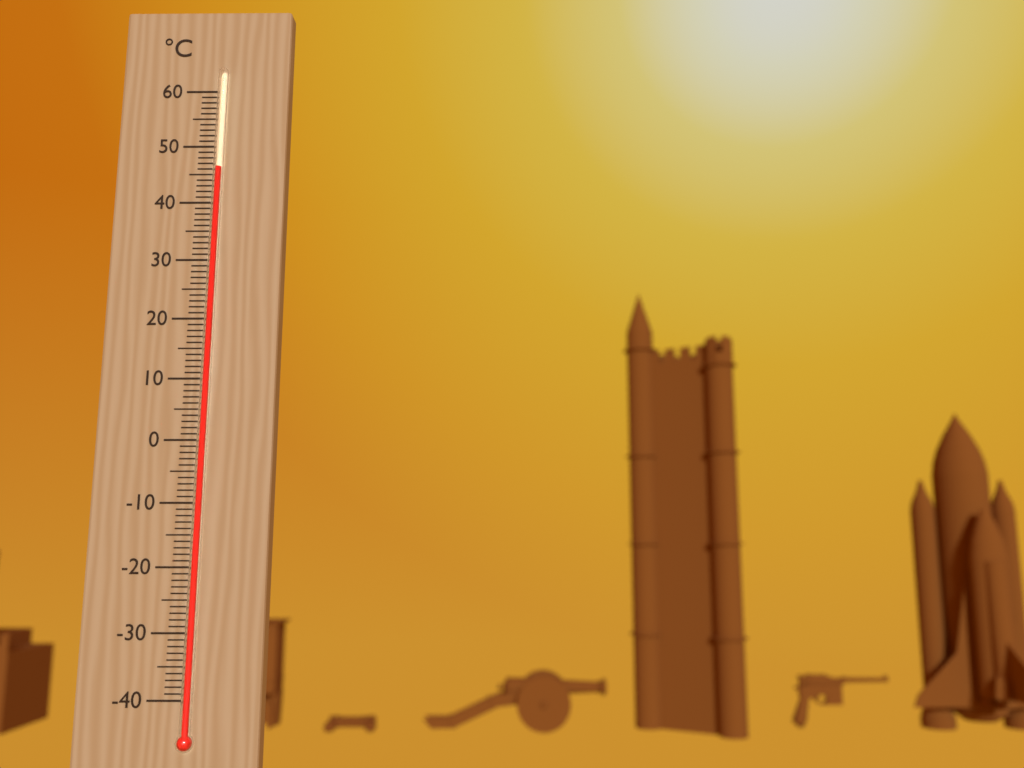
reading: 46 °C
